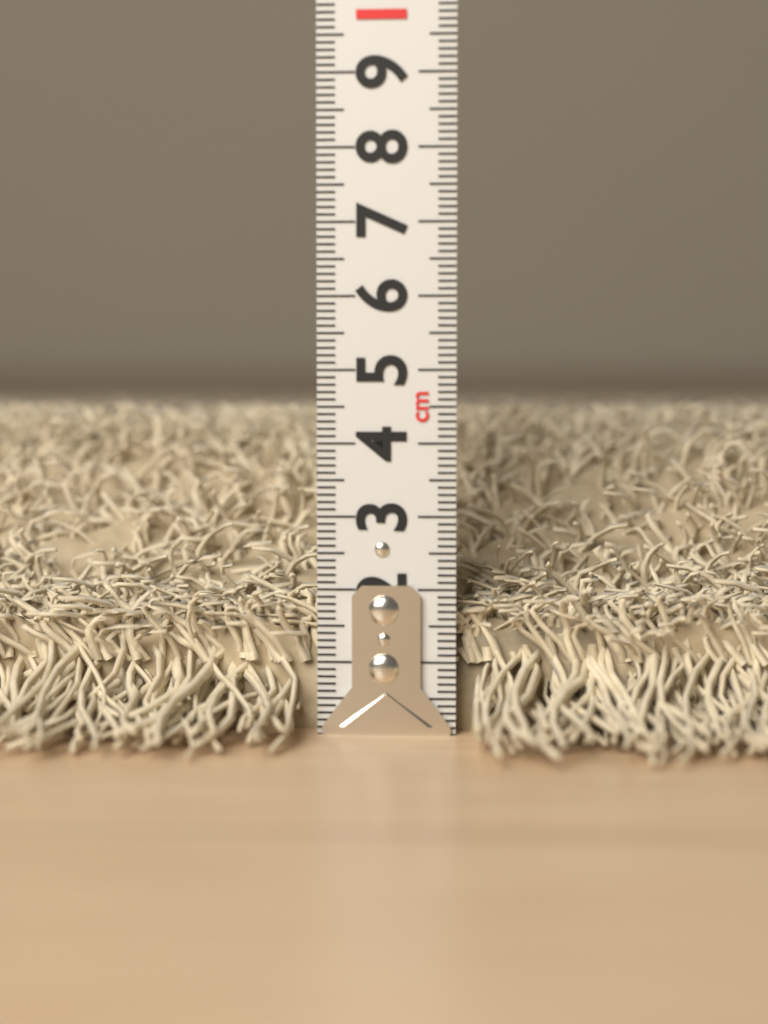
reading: 4.7 cm
